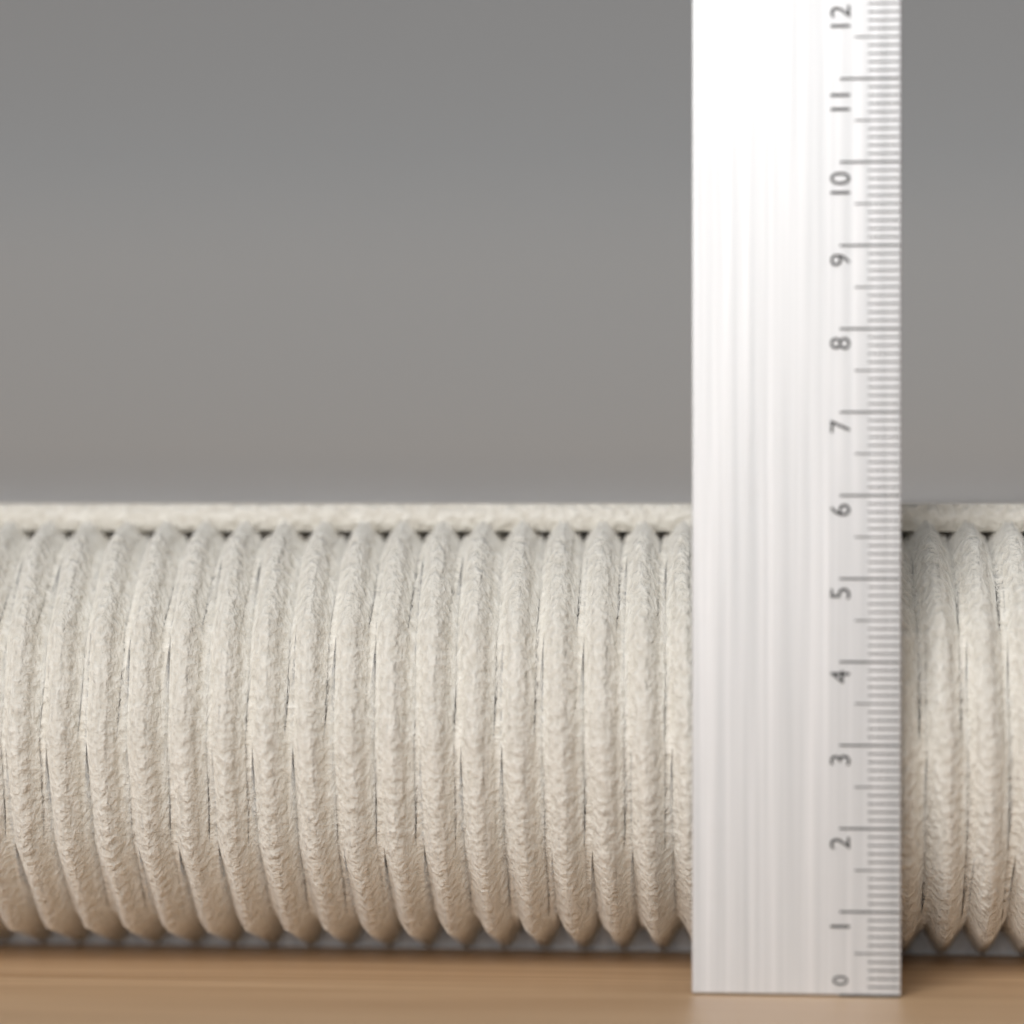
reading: 5.9 (no unit)
